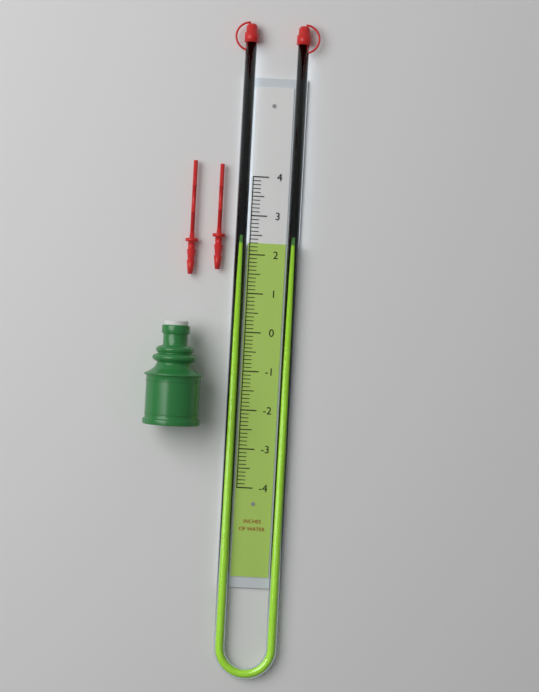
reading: 2.3 in
